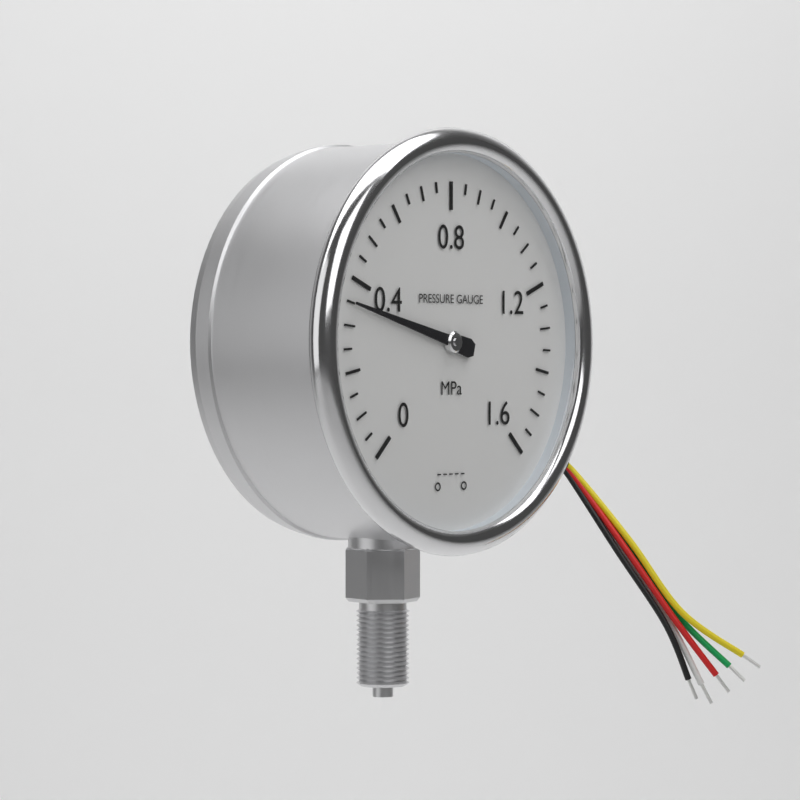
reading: 0.35 MPa
